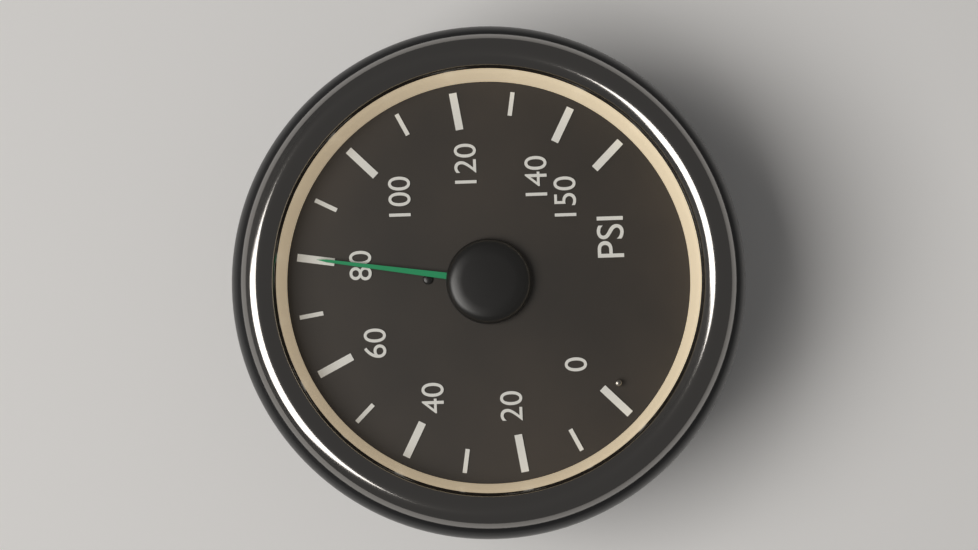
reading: 80 psi
